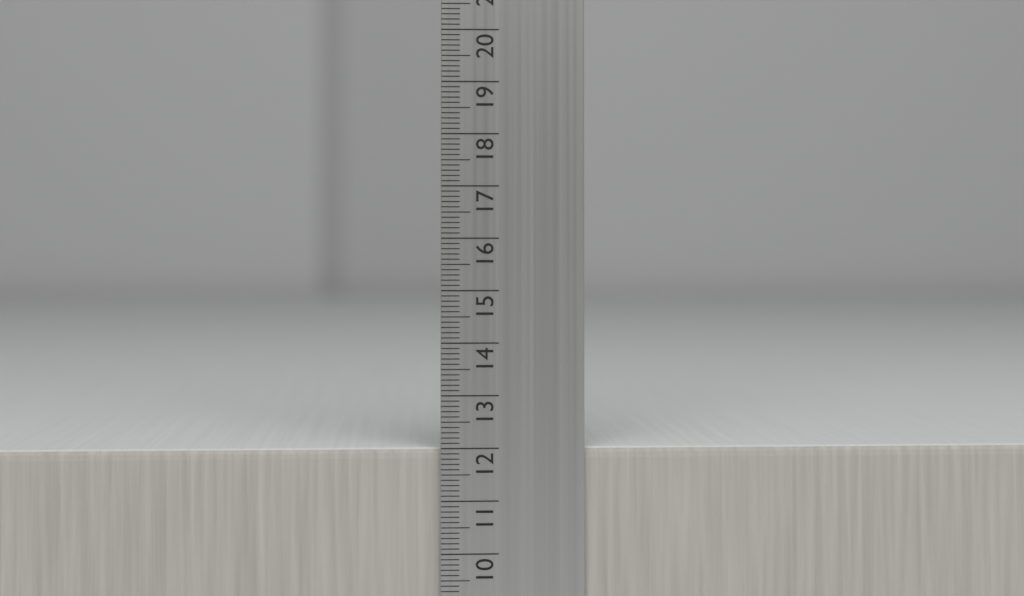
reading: 12.0 cm
